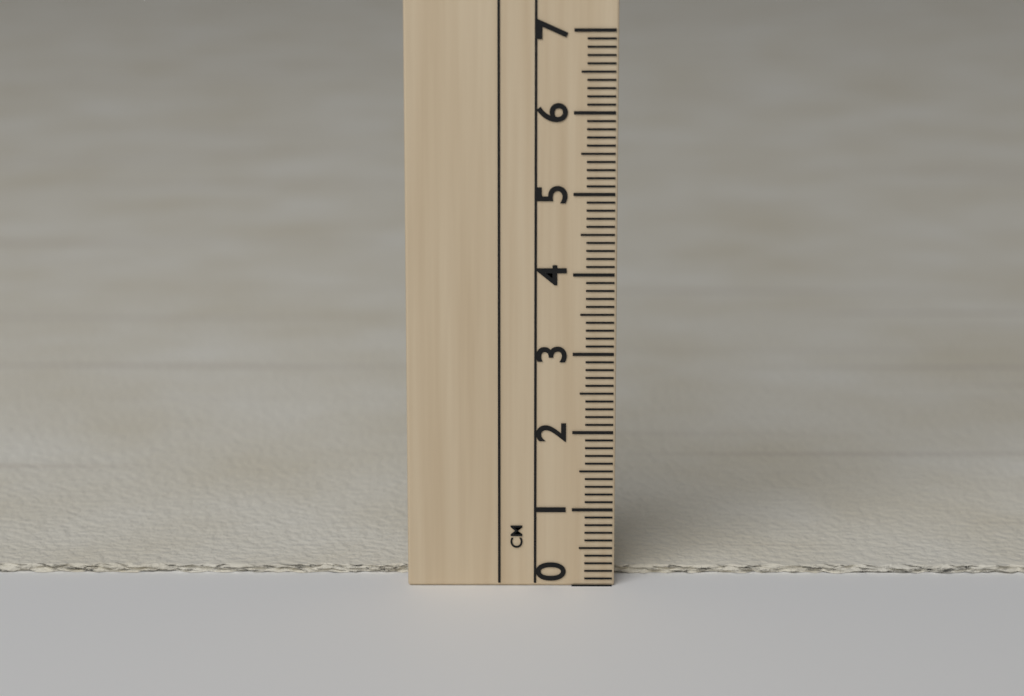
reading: 0.1 cm
